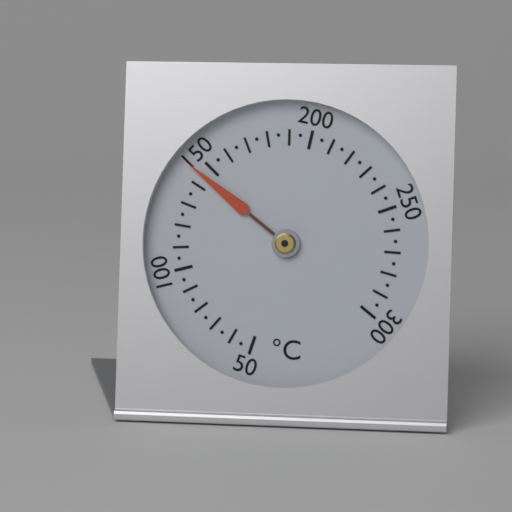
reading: 145 °C
